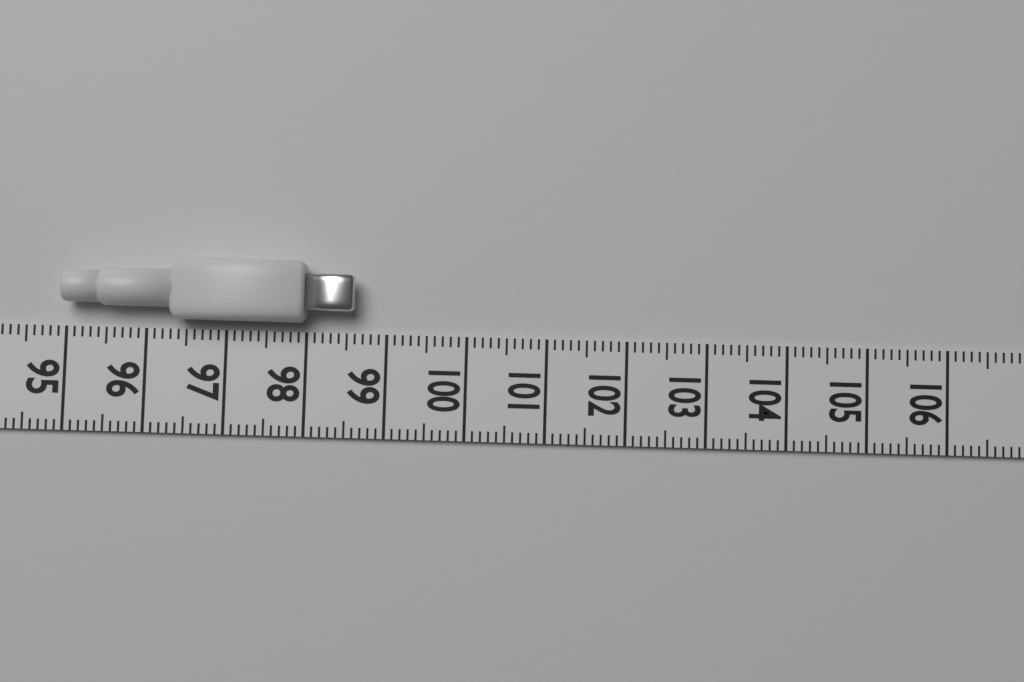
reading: 98.6 (no unit)
